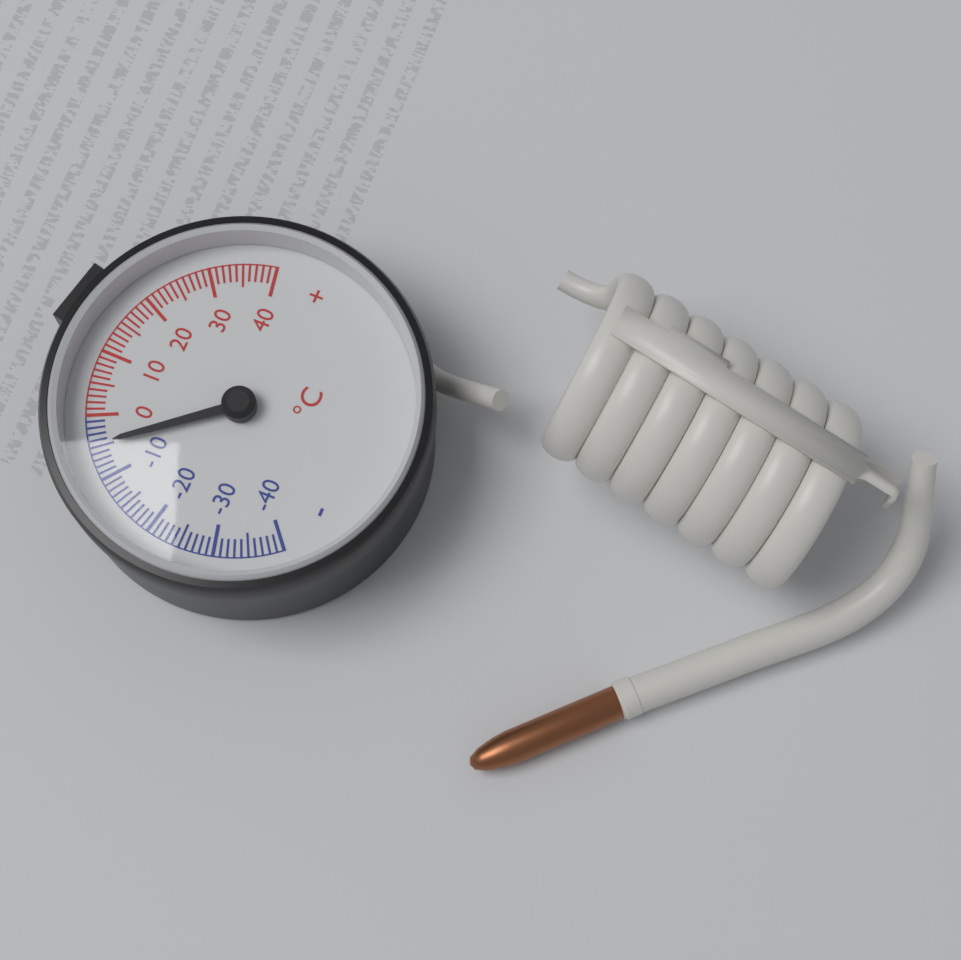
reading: -5 °C
